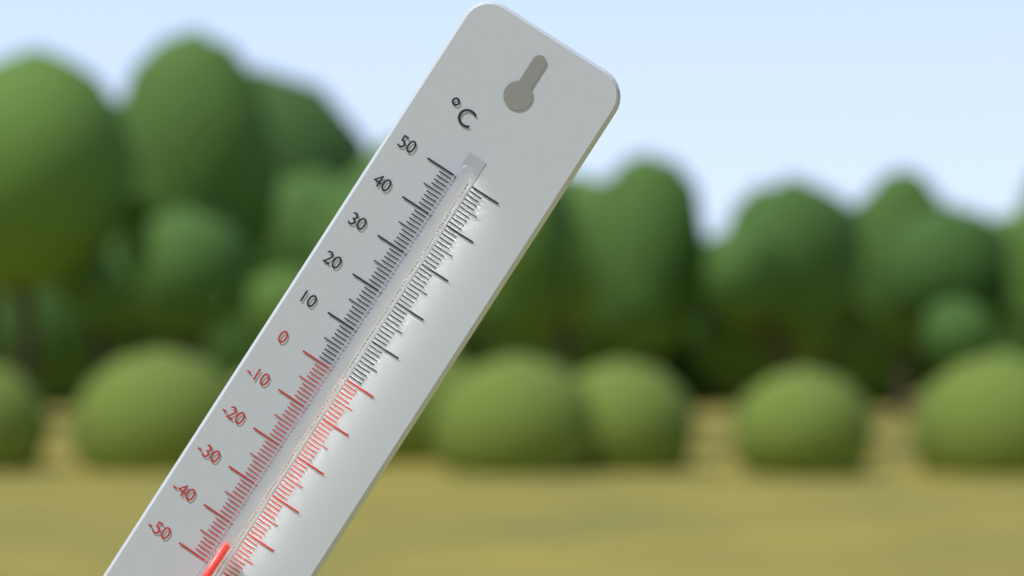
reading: -44 °C
